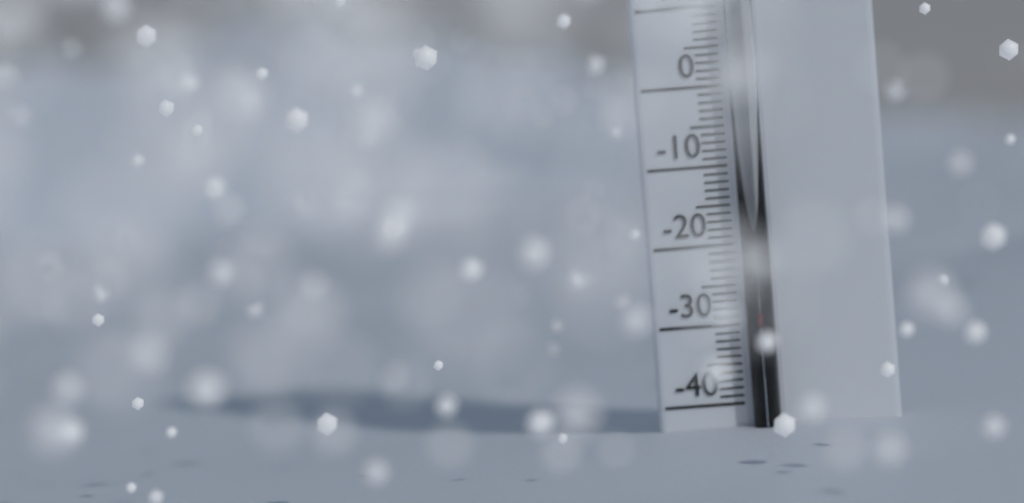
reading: -28 °C
